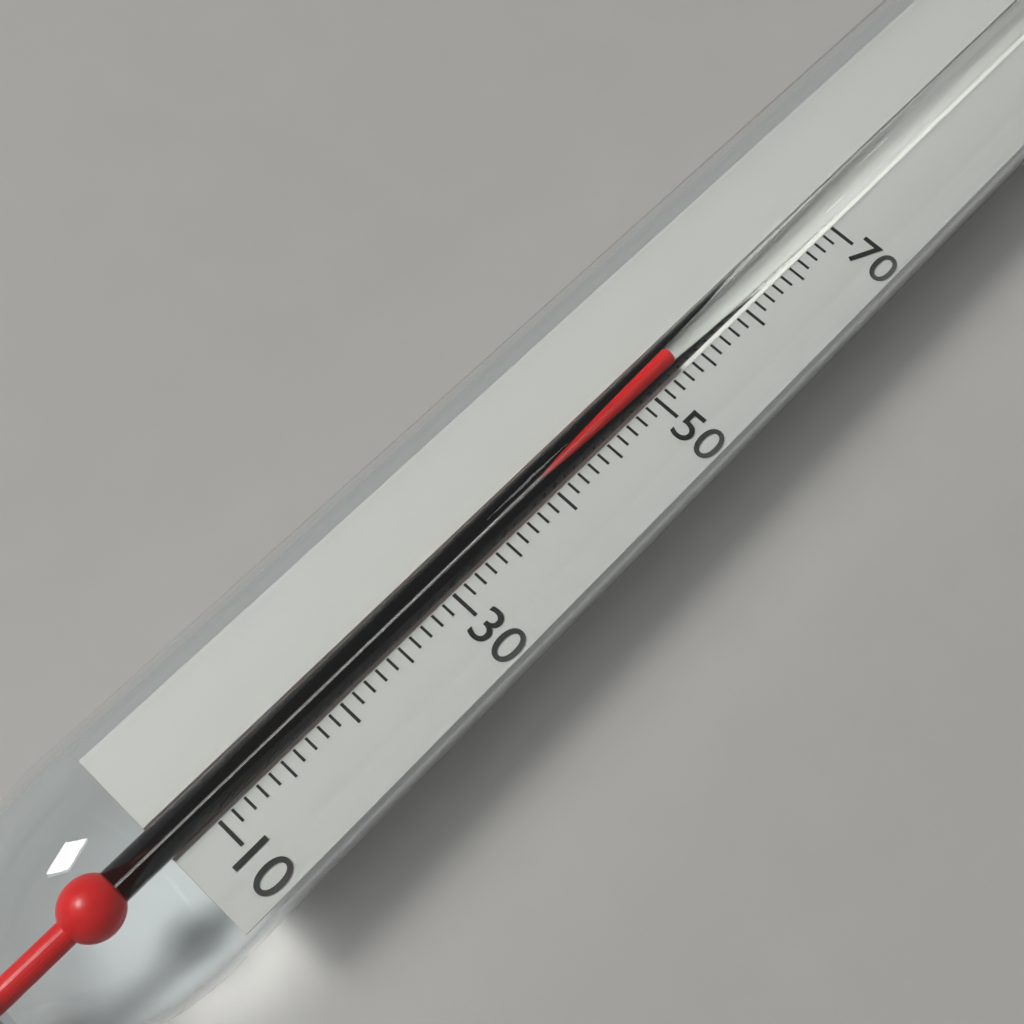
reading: 53 (no unit)
